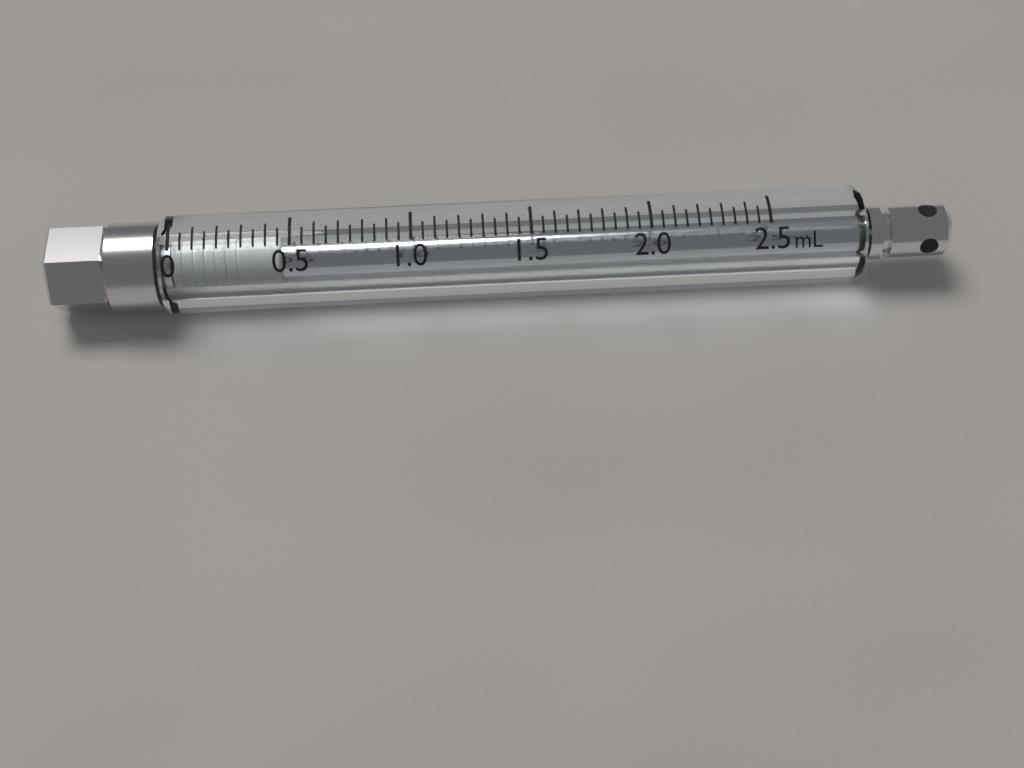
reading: 0.00 mL
